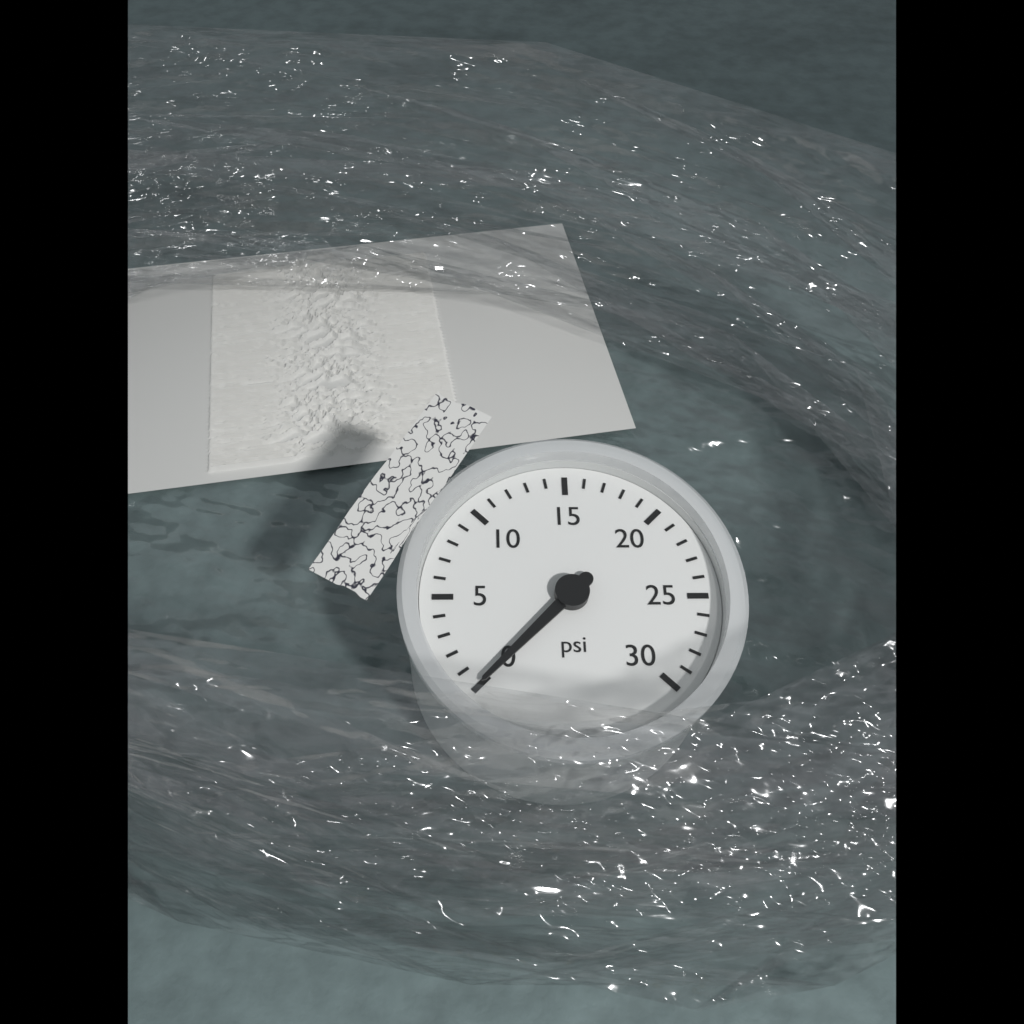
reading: 0 psi
